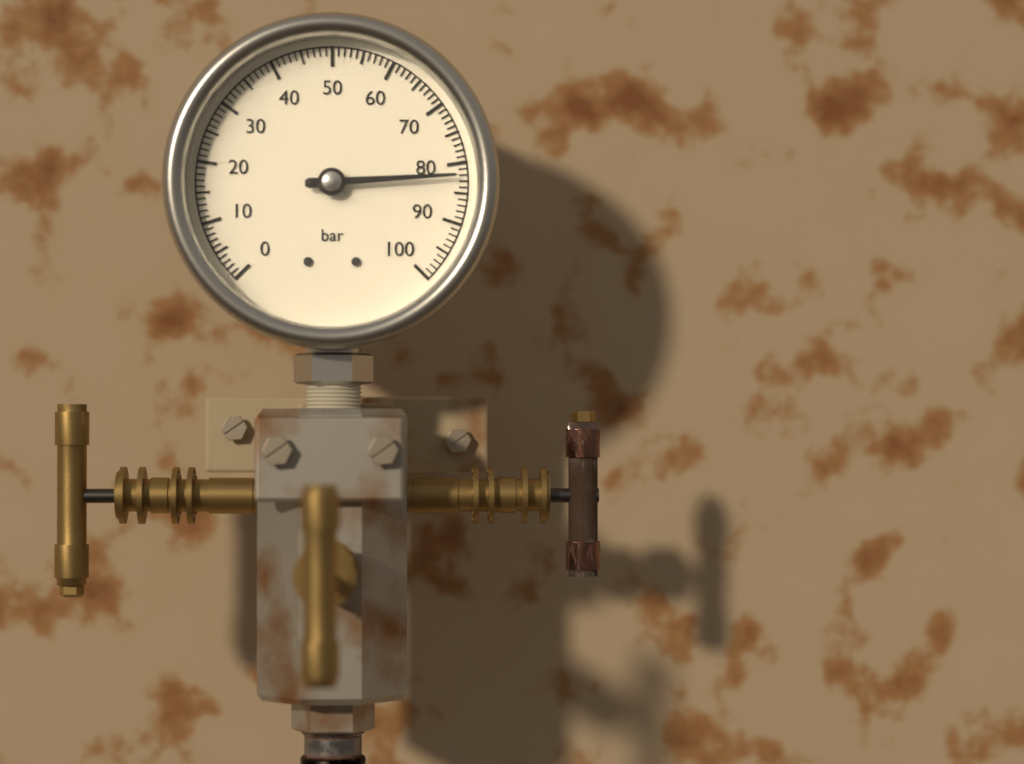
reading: 82 bar
